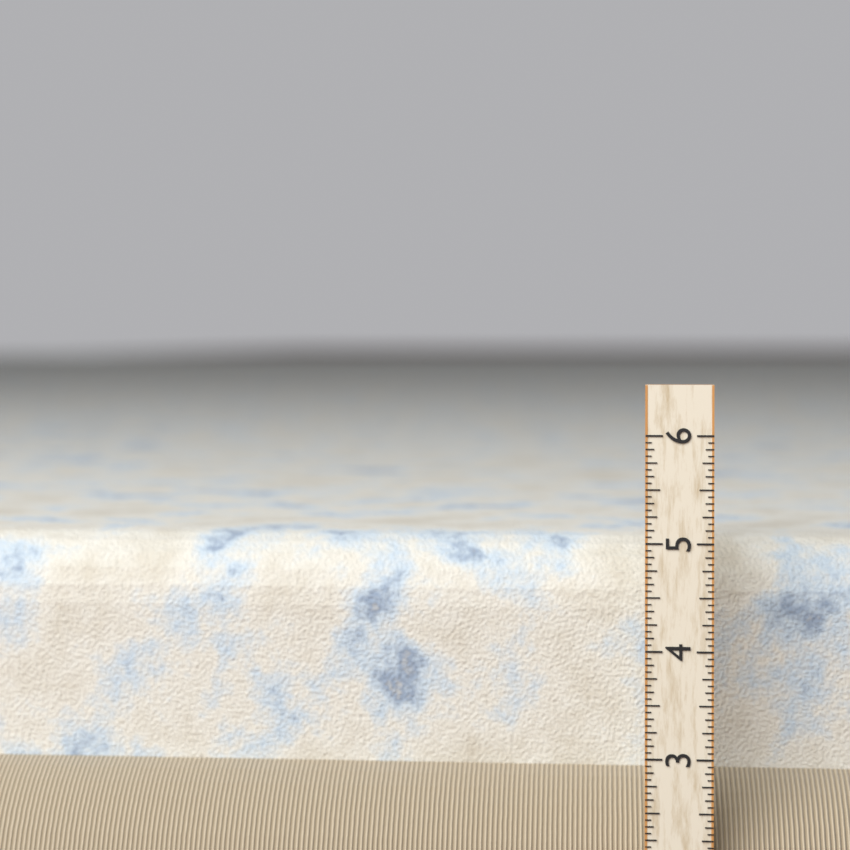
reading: 4.9375 (no unit)
